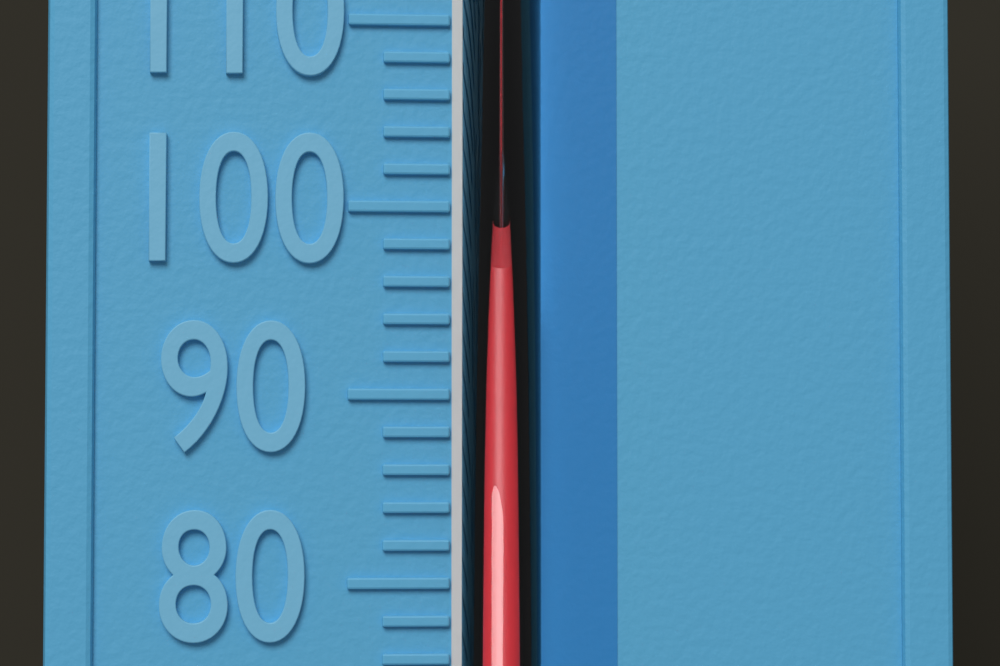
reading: 96 °F
